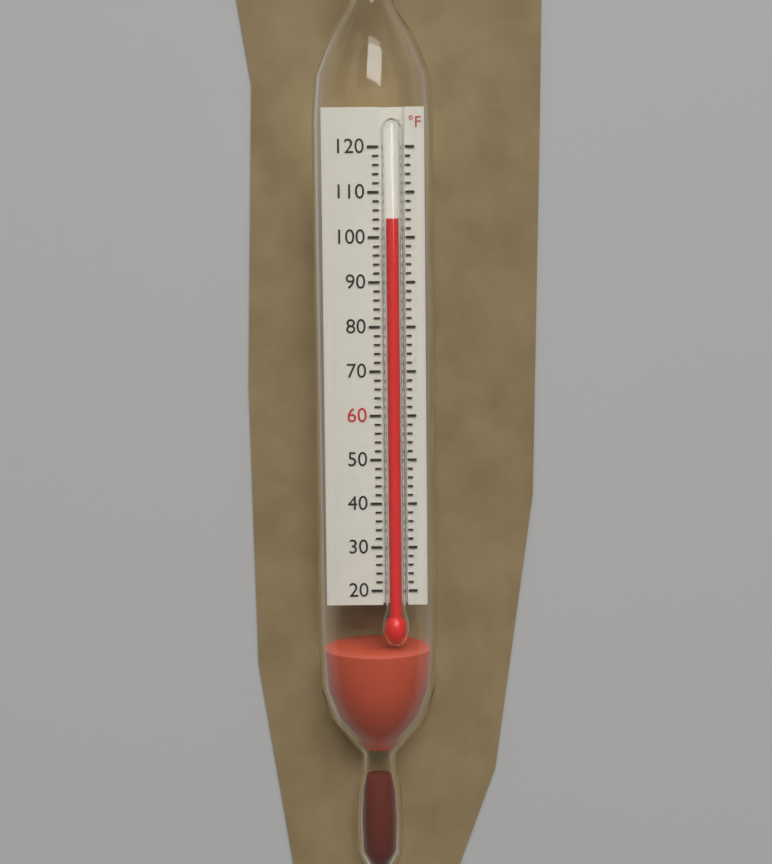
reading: 104 °F
